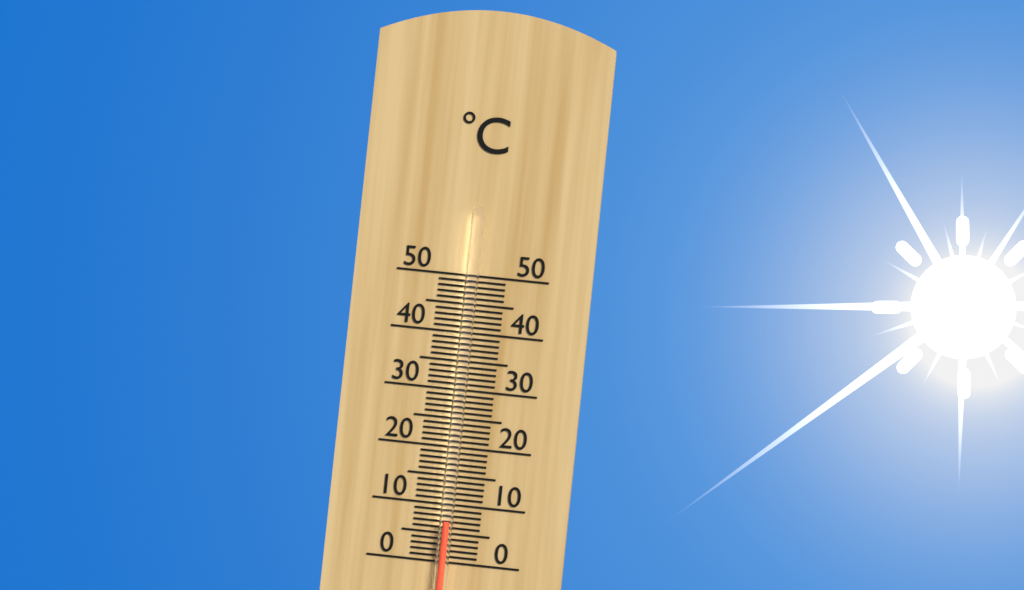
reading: 7 °C
